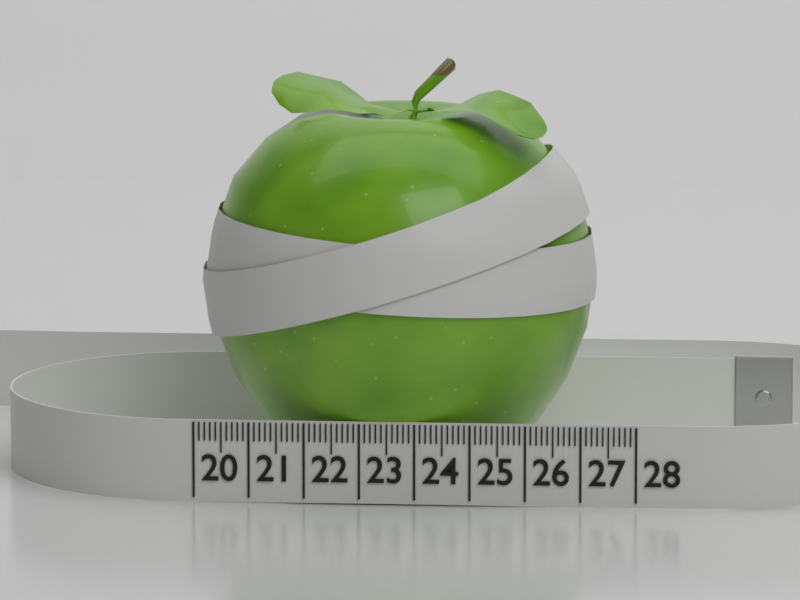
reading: 27.1 (no unit)
